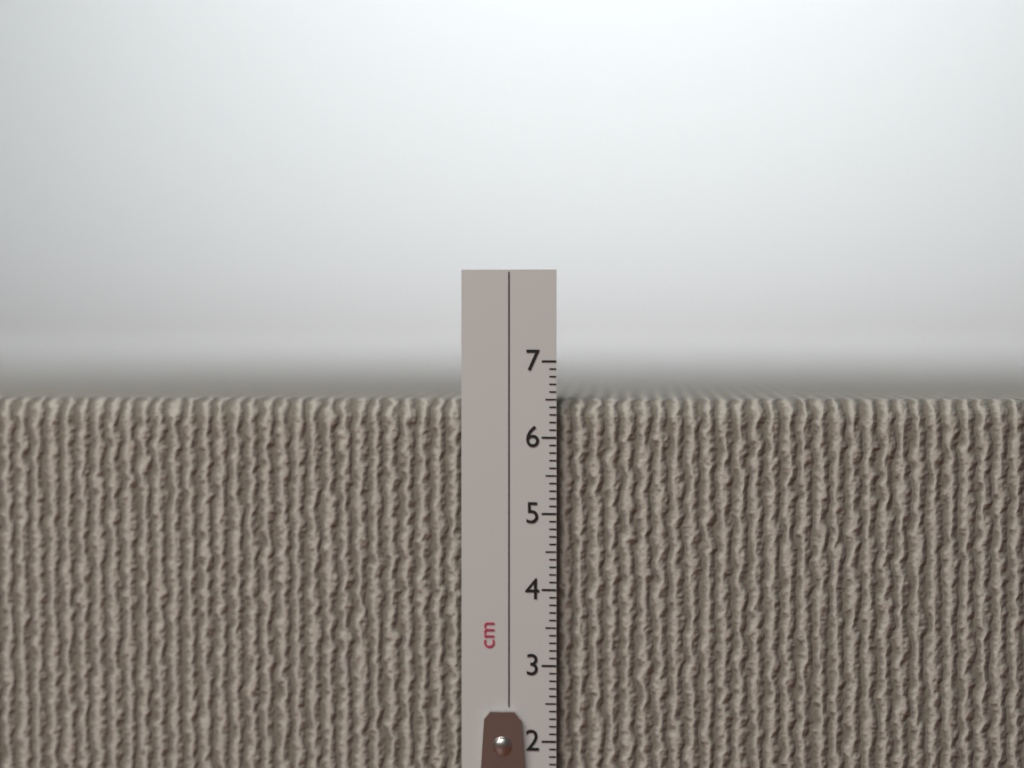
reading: 6.5 cm
